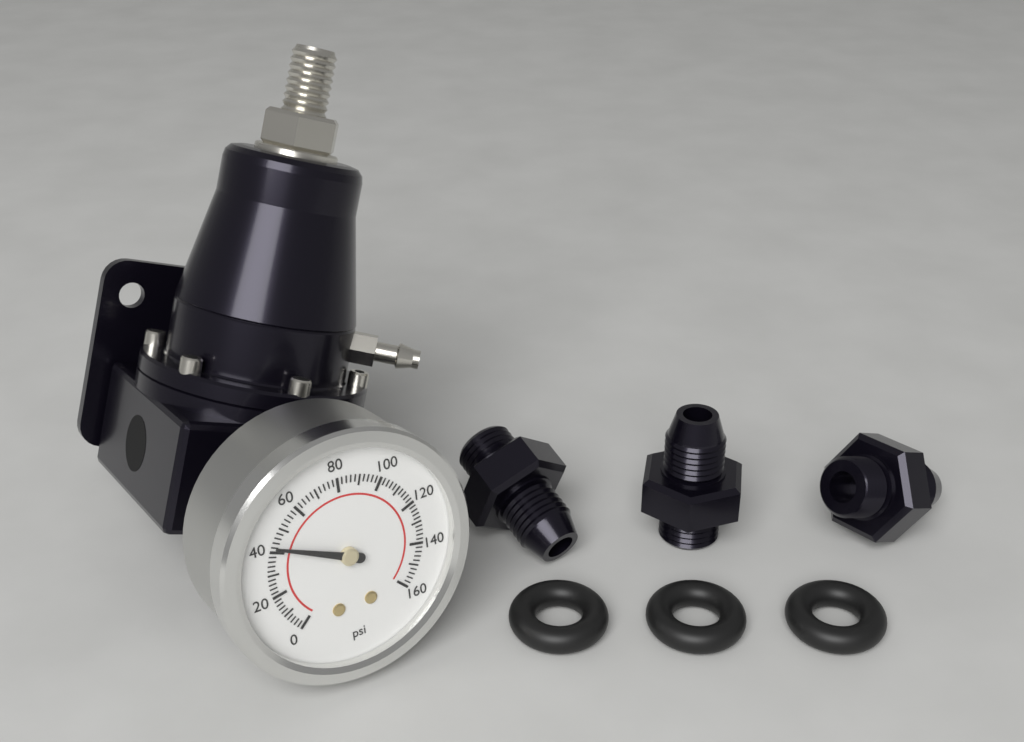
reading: 42 psi
